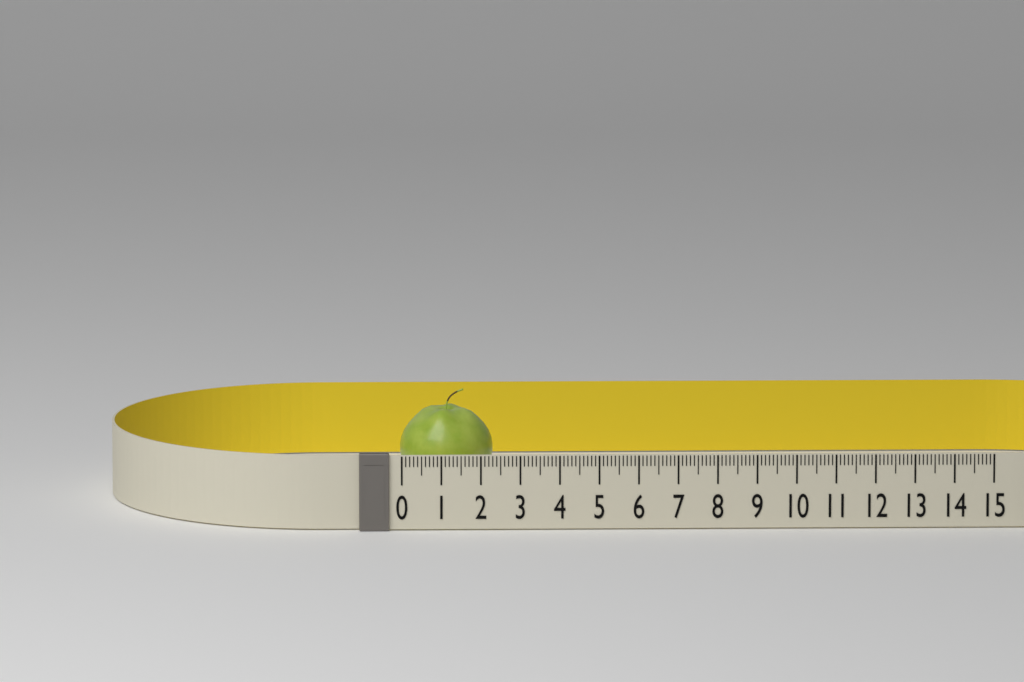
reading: 2.4 (no unit)
